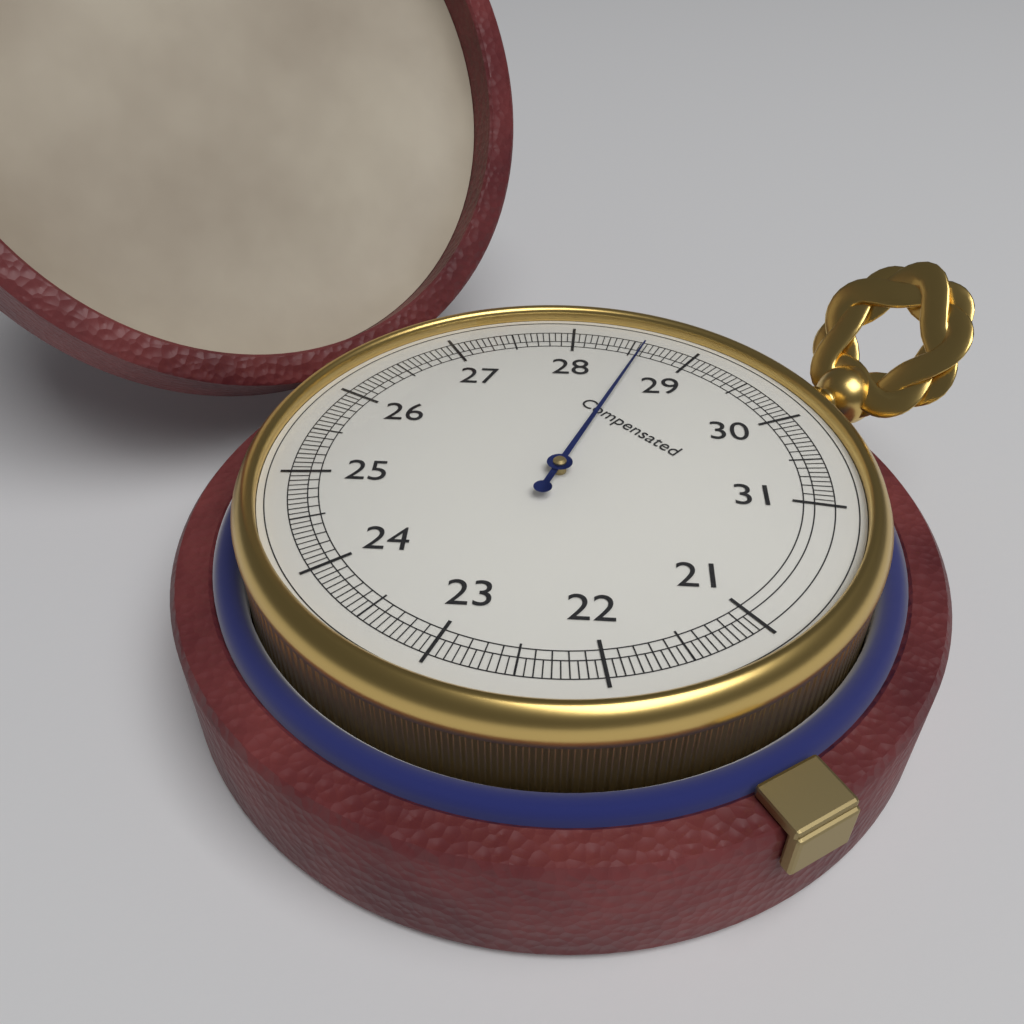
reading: 28.60 (no unit)
